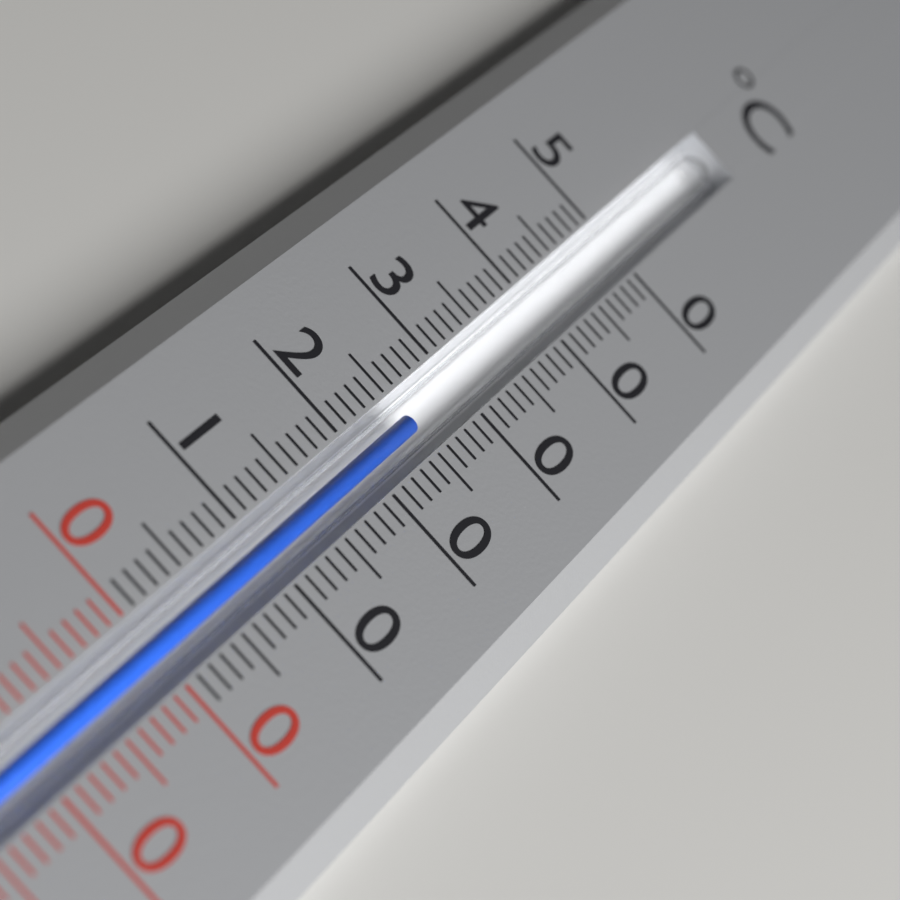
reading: 25 °C
